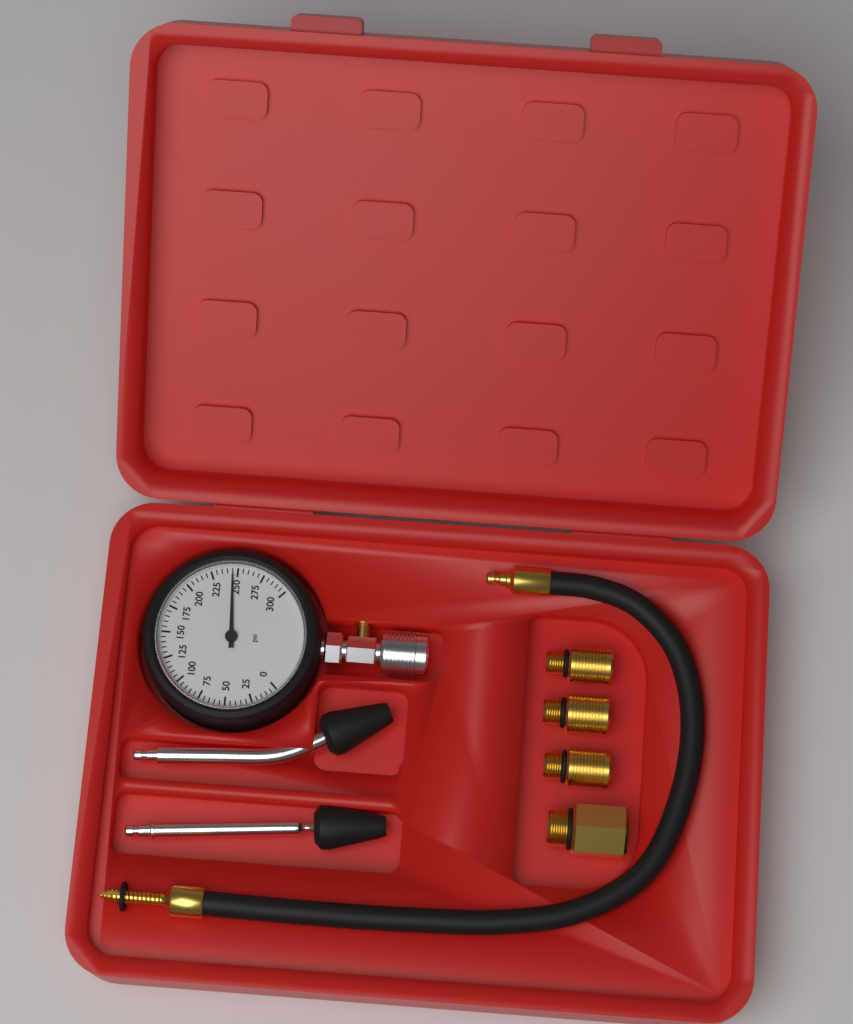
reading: 245 psi
